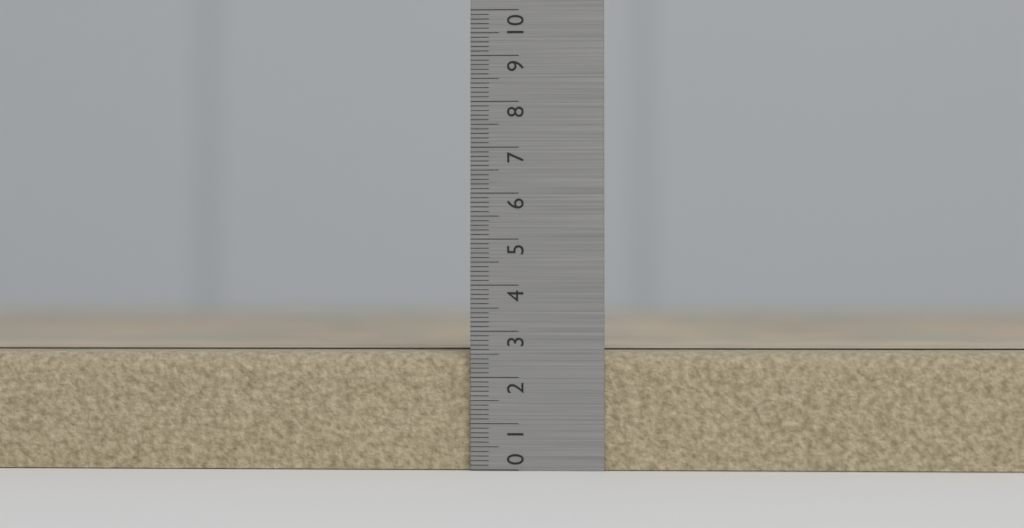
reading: 2.6 (no unit)
